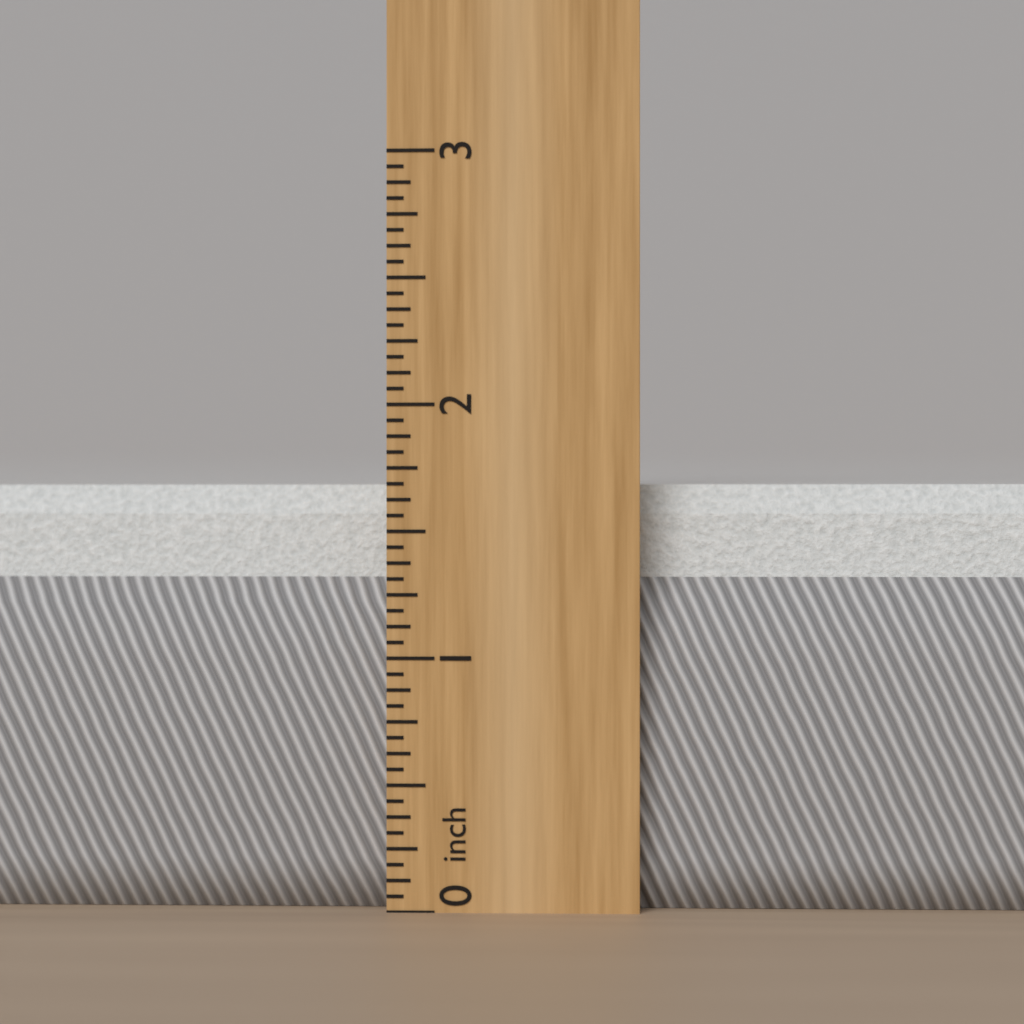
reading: 1.6875 inch
